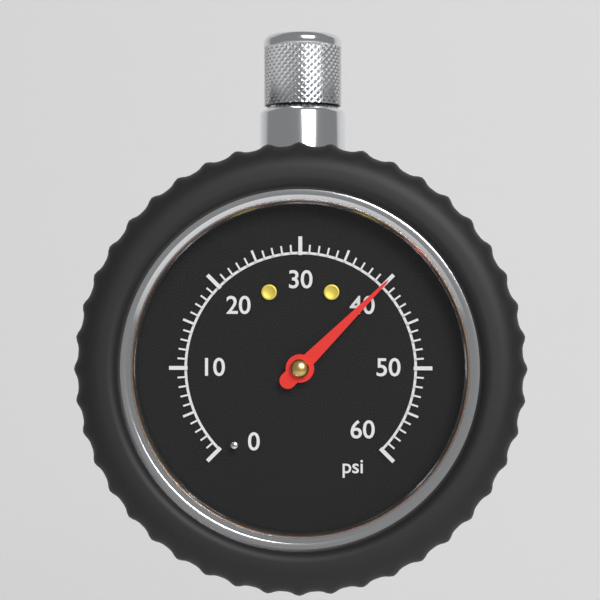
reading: 40 psi
